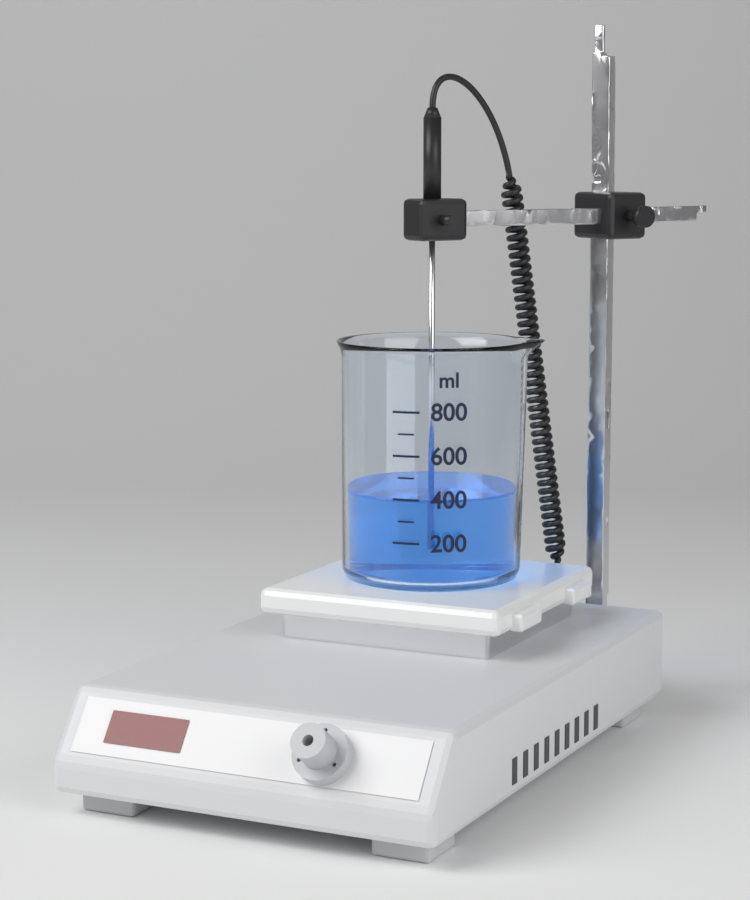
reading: 400 ml
